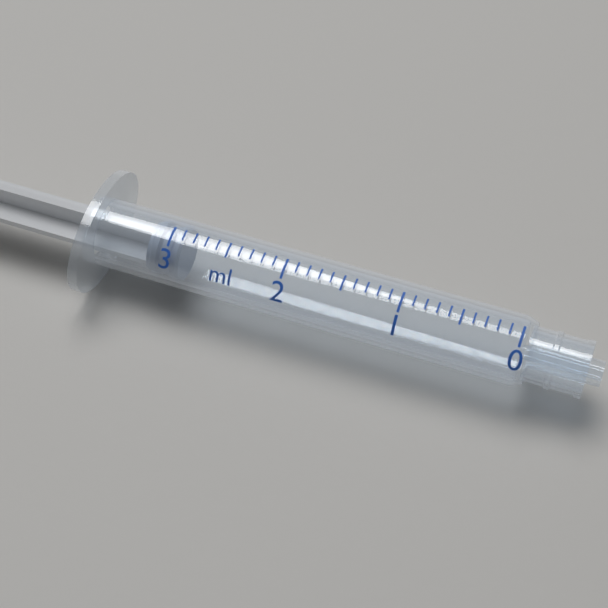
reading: 2.9 ml
